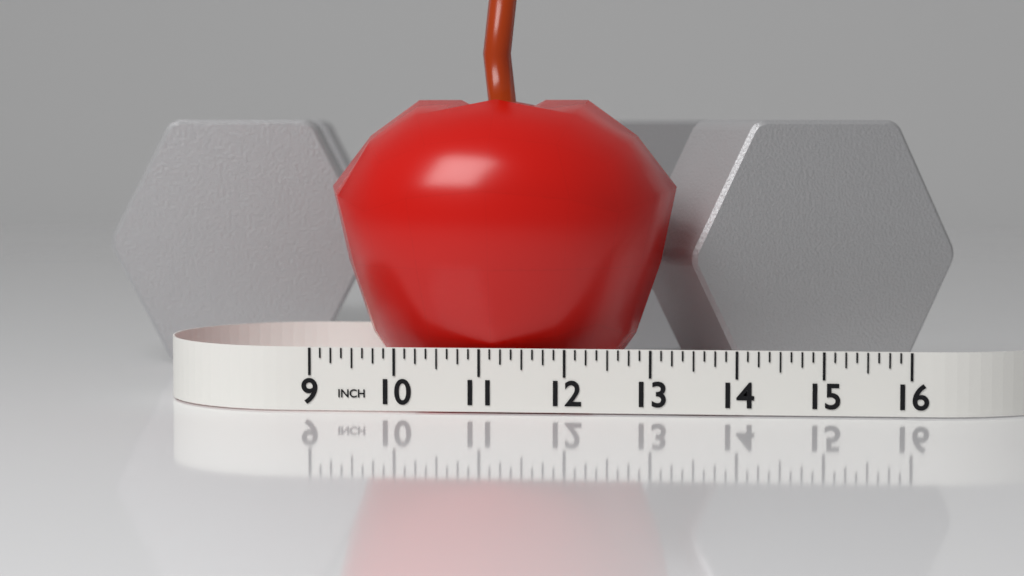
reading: 13.250 in
